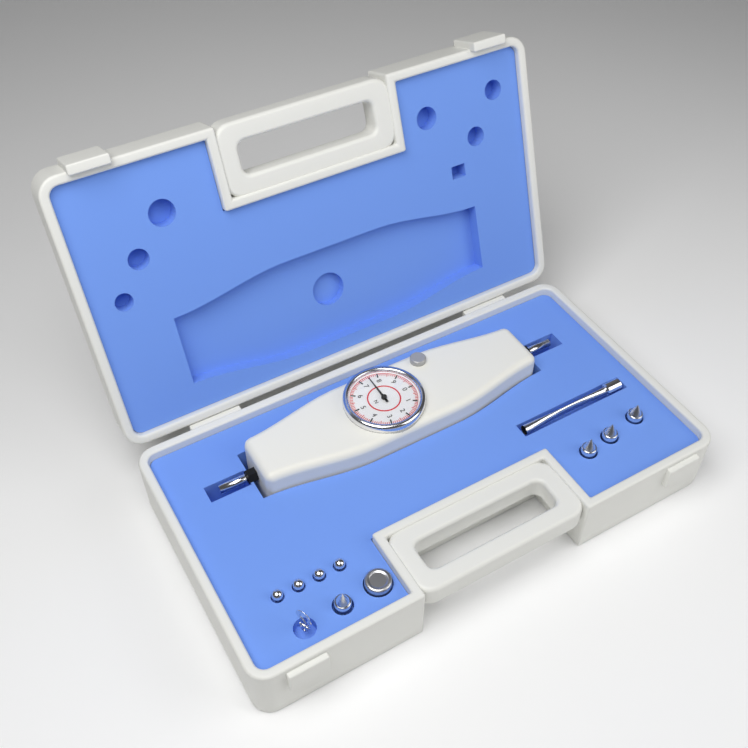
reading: 7.5 N
